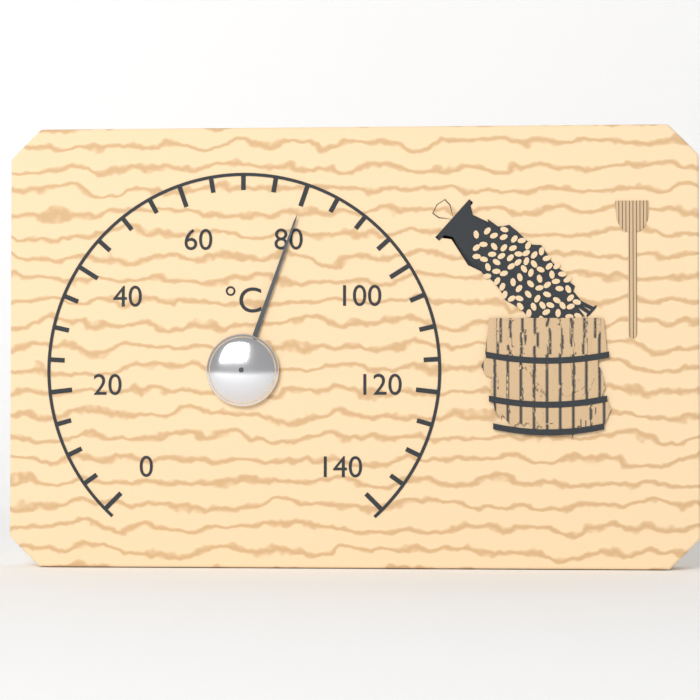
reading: 80 °C
